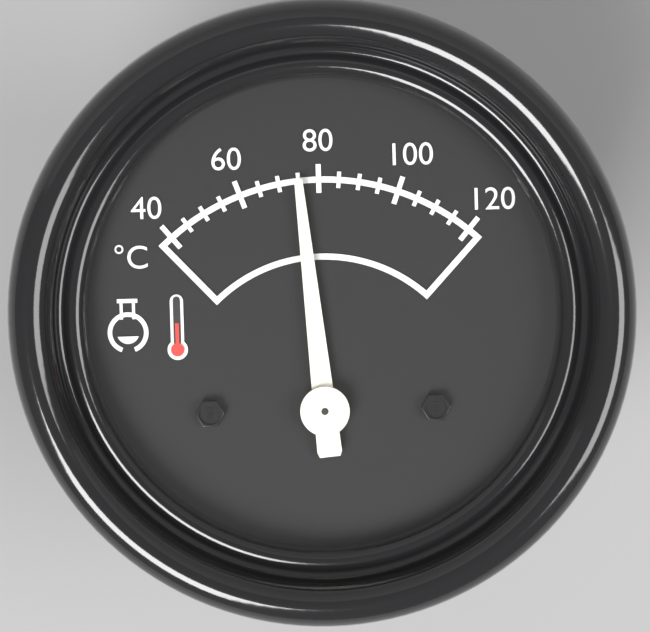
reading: 75 °C
